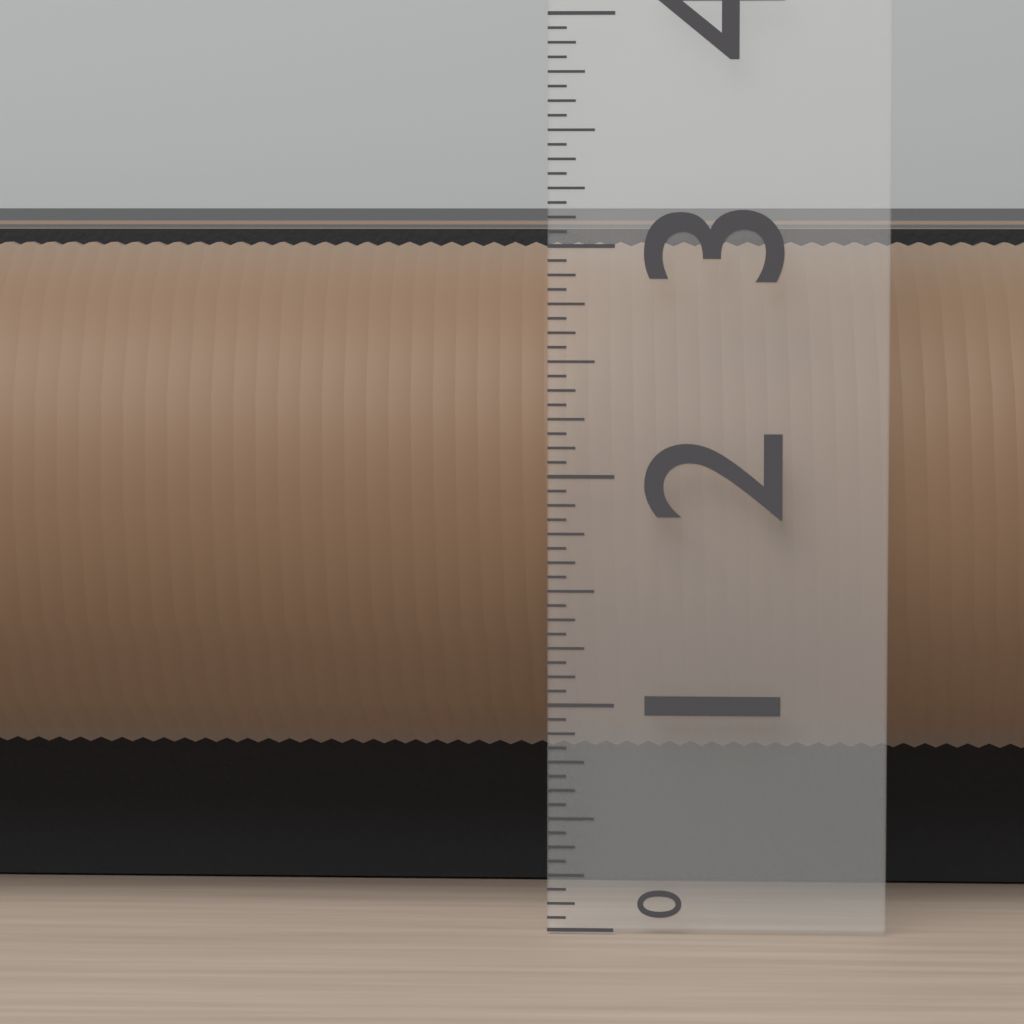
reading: 3.0625 (no unit)
